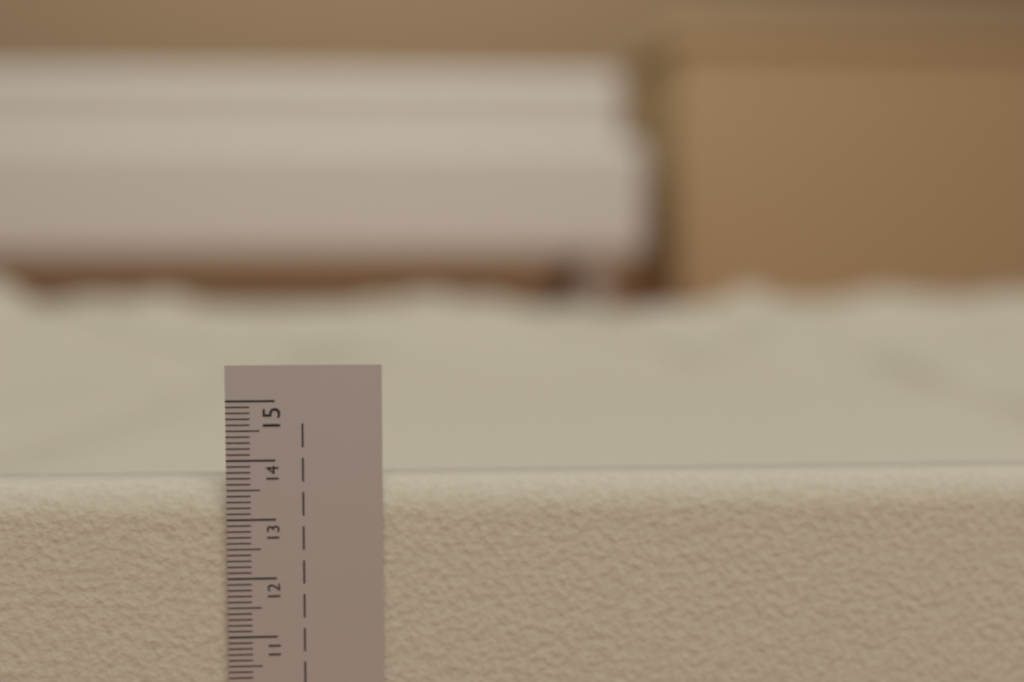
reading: 13.6 cm
